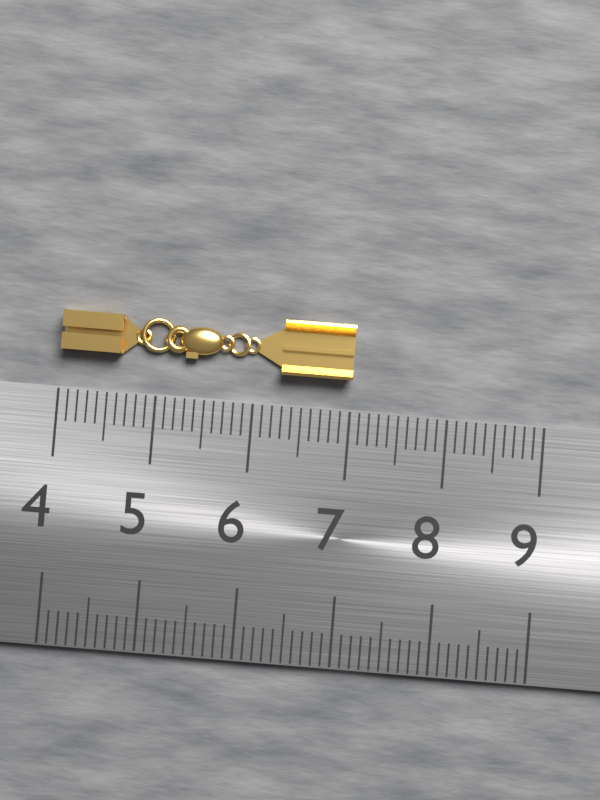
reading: 7.0 (no unit)
